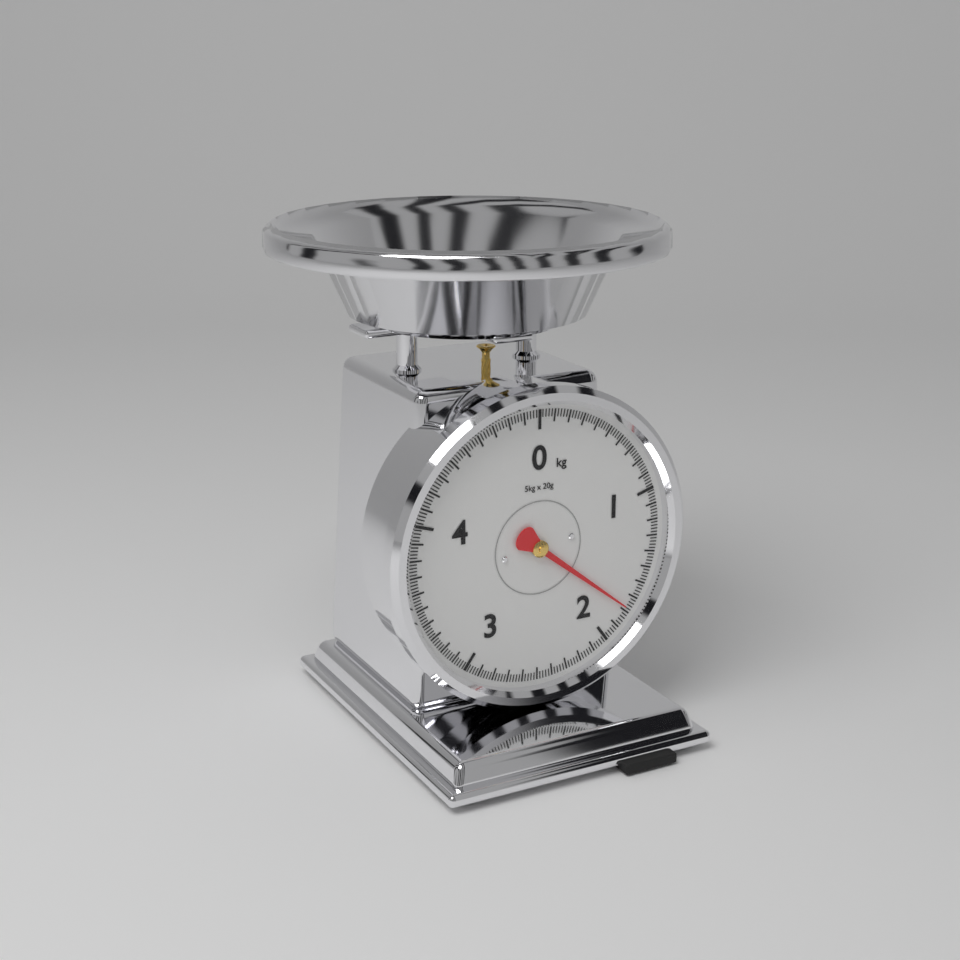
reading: 1.78 kg
